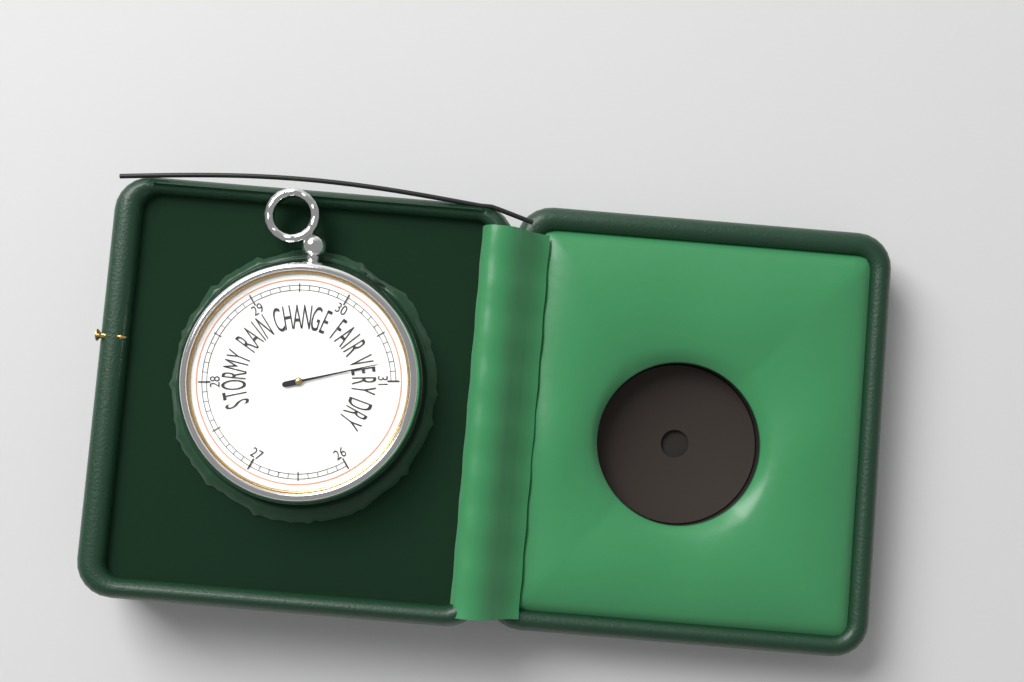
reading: 30.8 inHg
